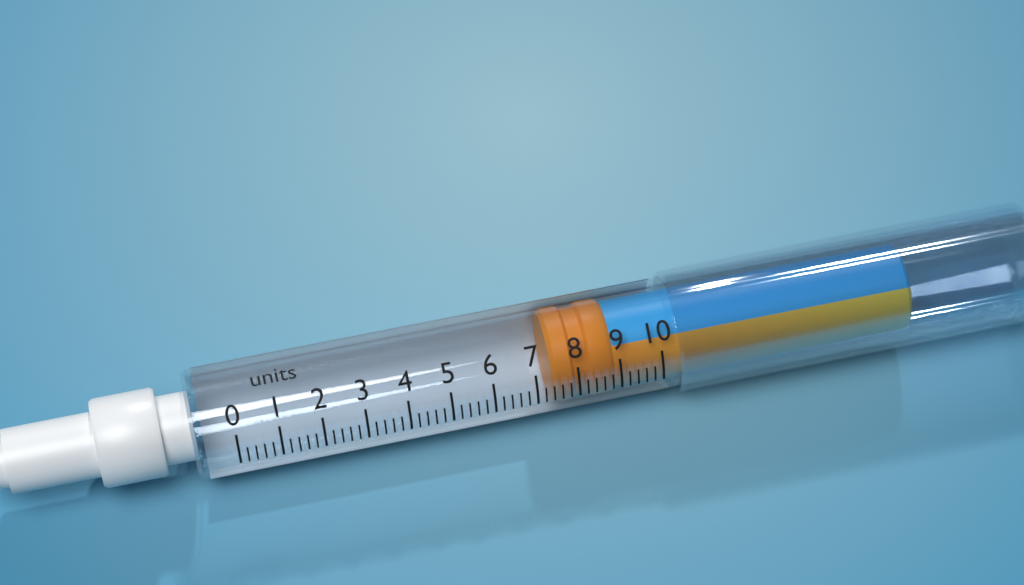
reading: 7.4 units
